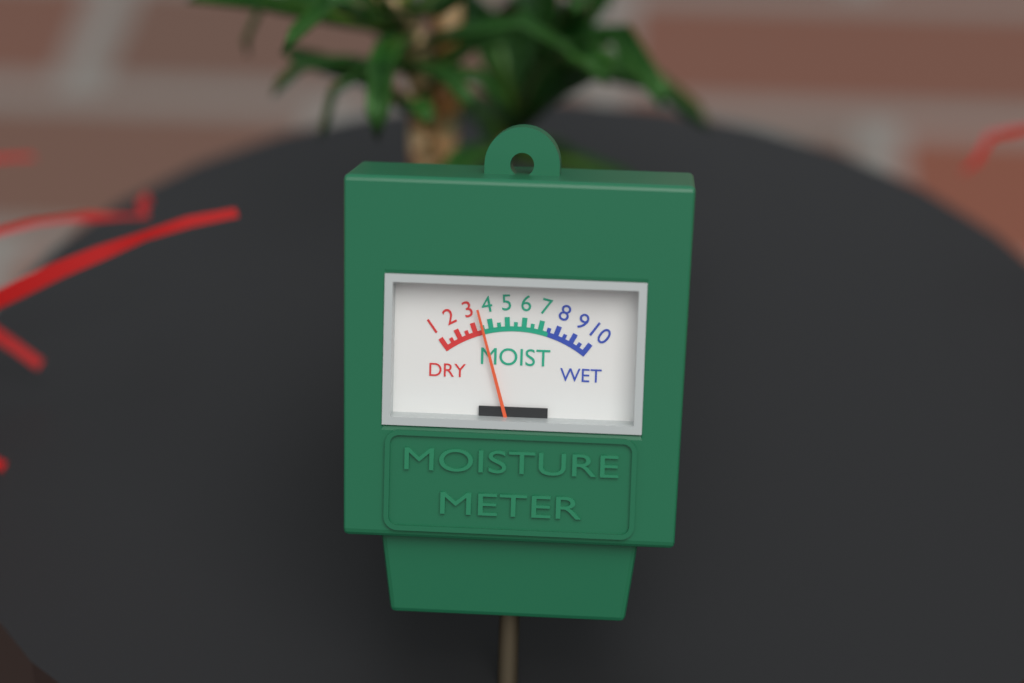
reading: 3.5 (no unit)
